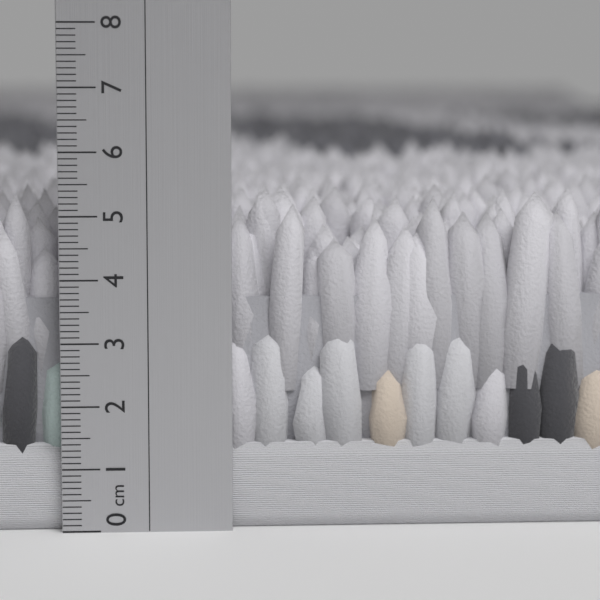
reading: 5.4 cm
